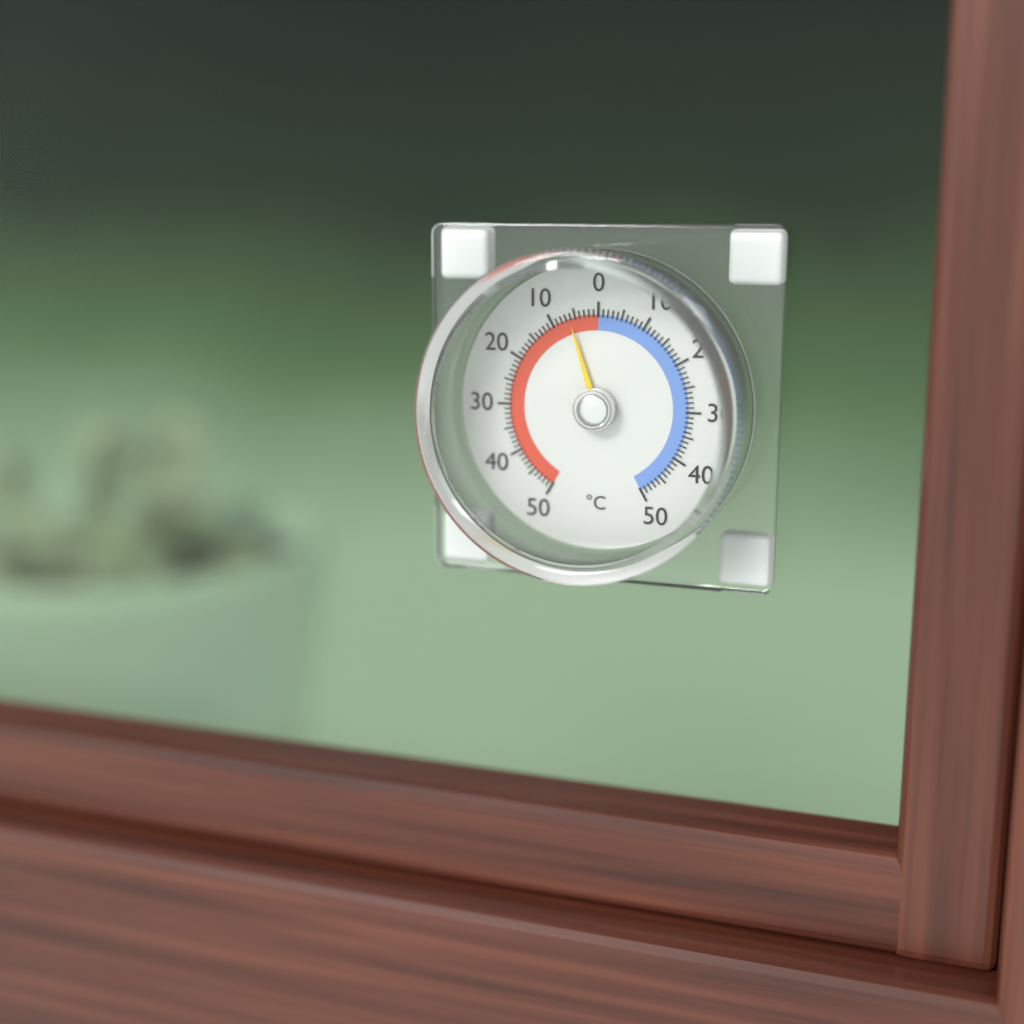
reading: 6 °C
